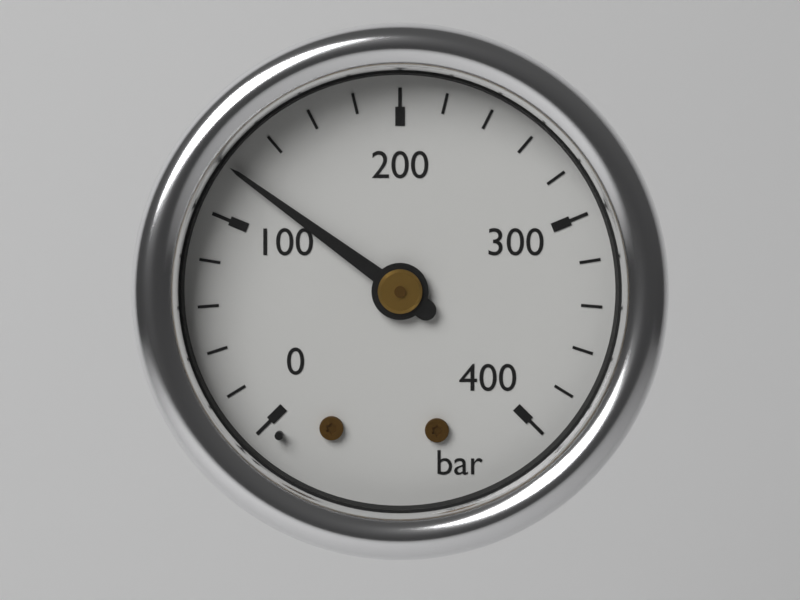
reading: 120 bar
